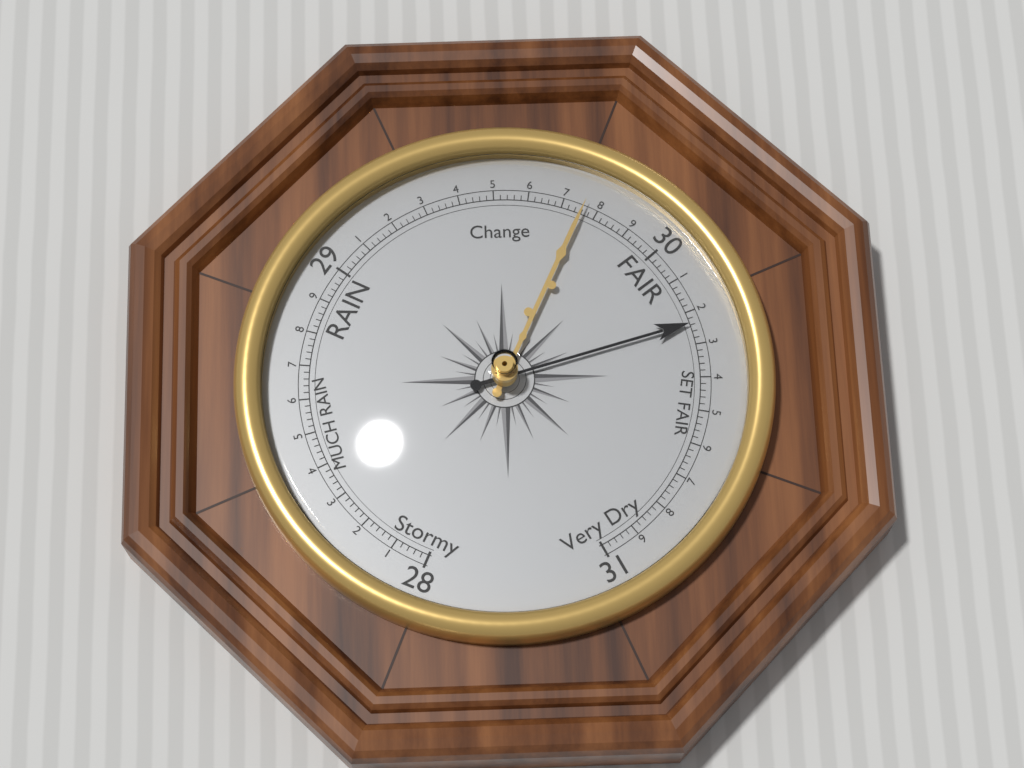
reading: 30.24 (no unit)
